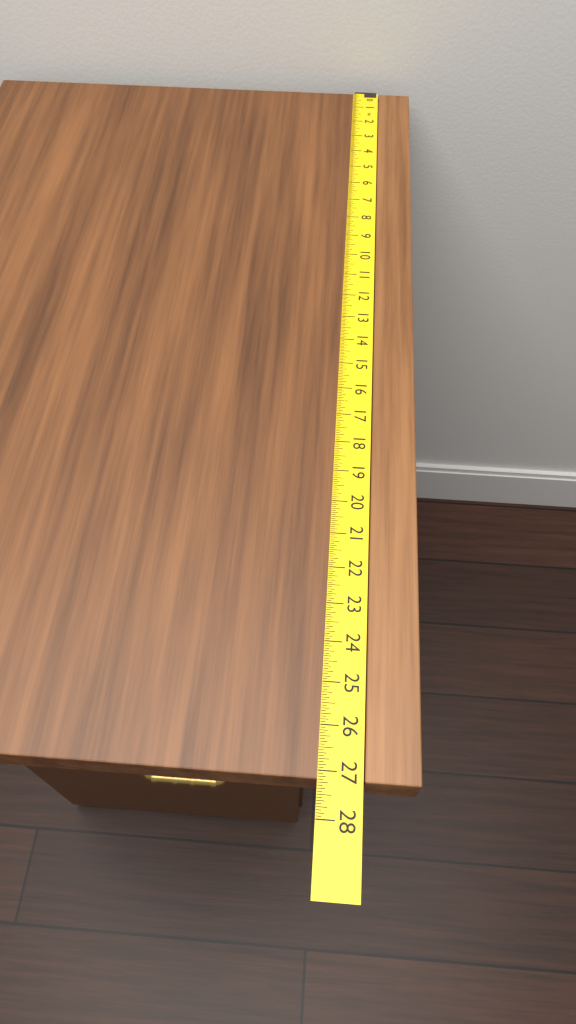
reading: 27.1875 in
